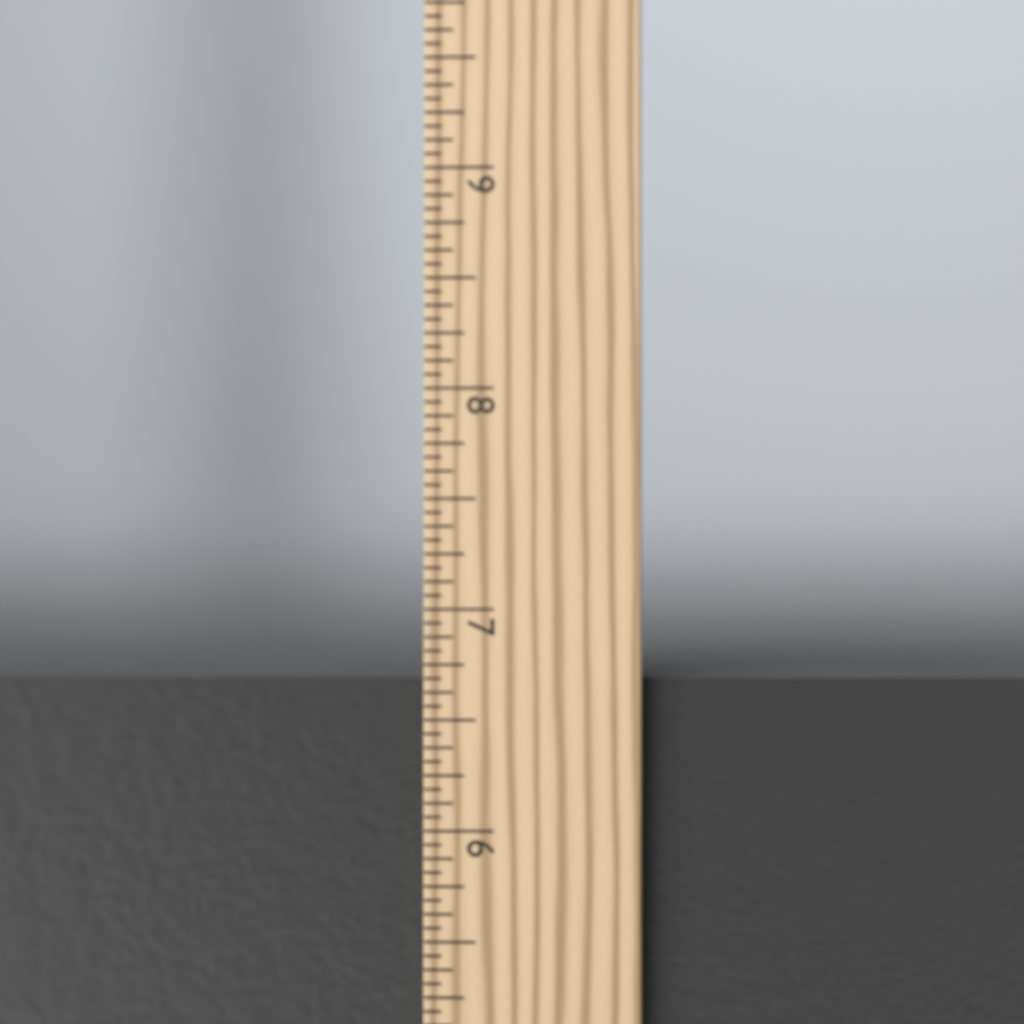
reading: 6.6875 in
